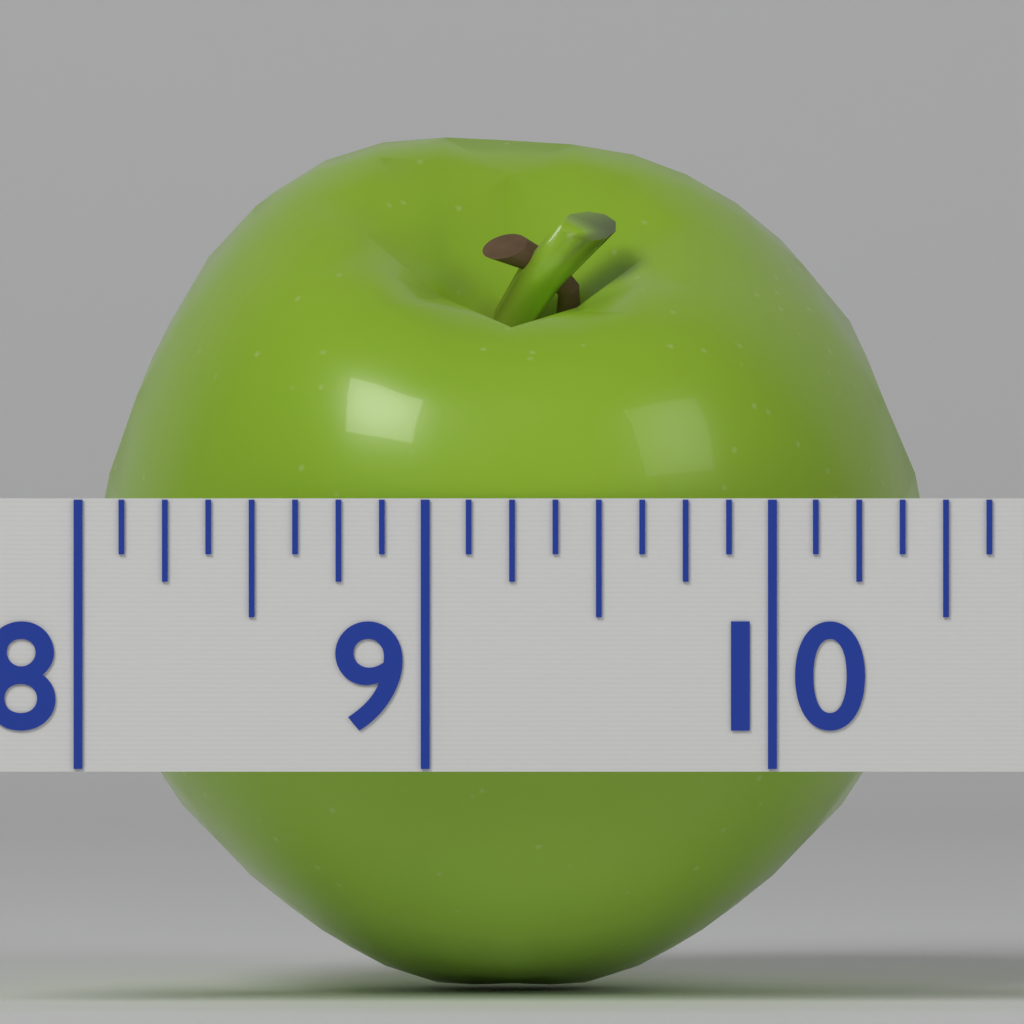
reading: 10.500 (no unit)
